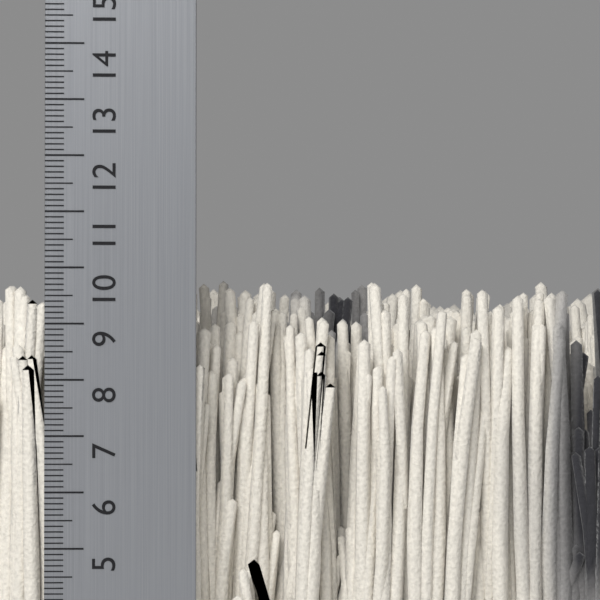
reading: 9.9 cm
